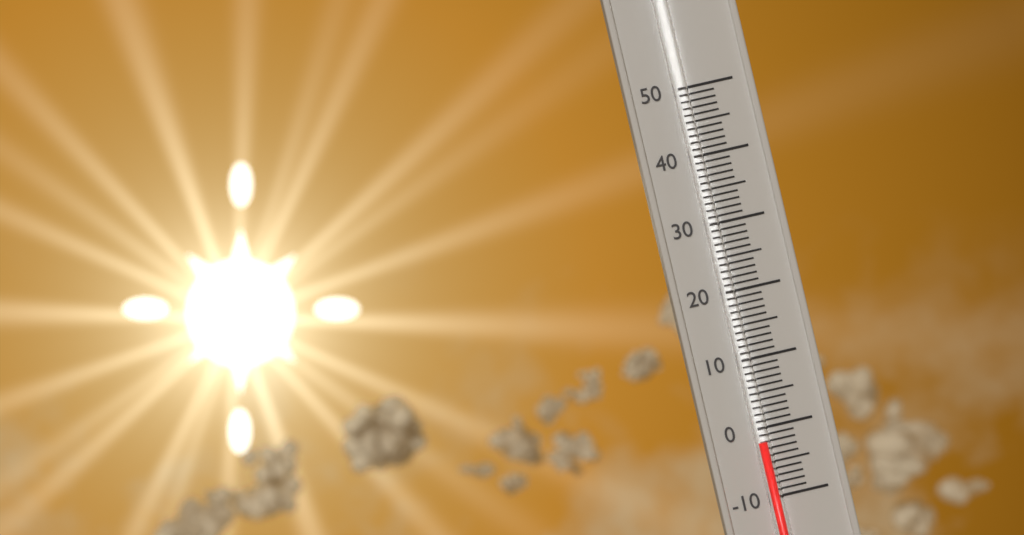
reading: -2 (no unit)
